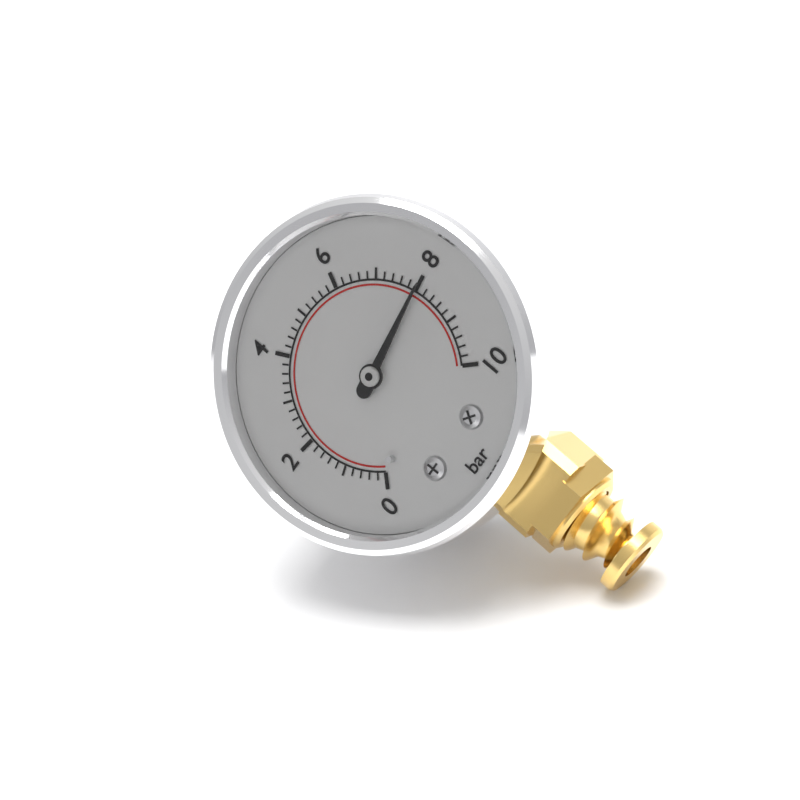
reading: 8.0 bar
